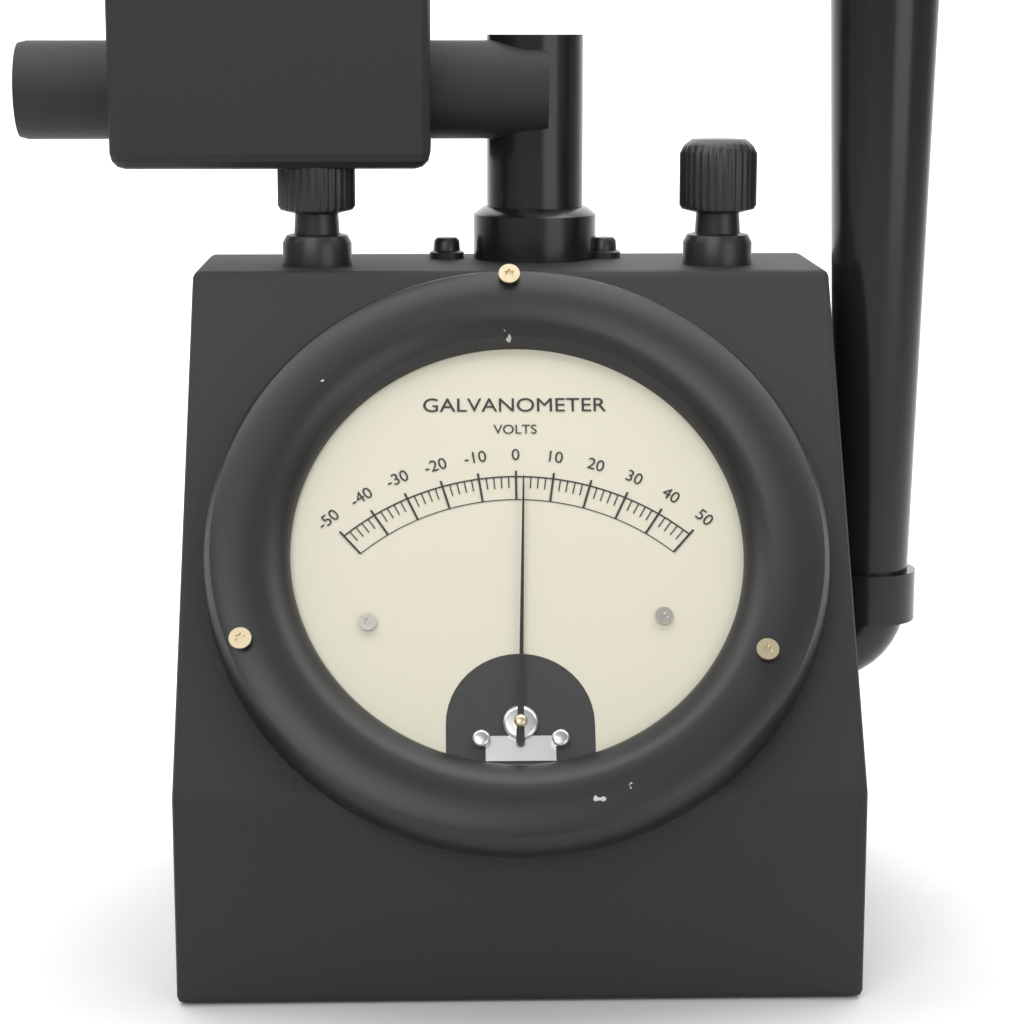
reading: 2 V
